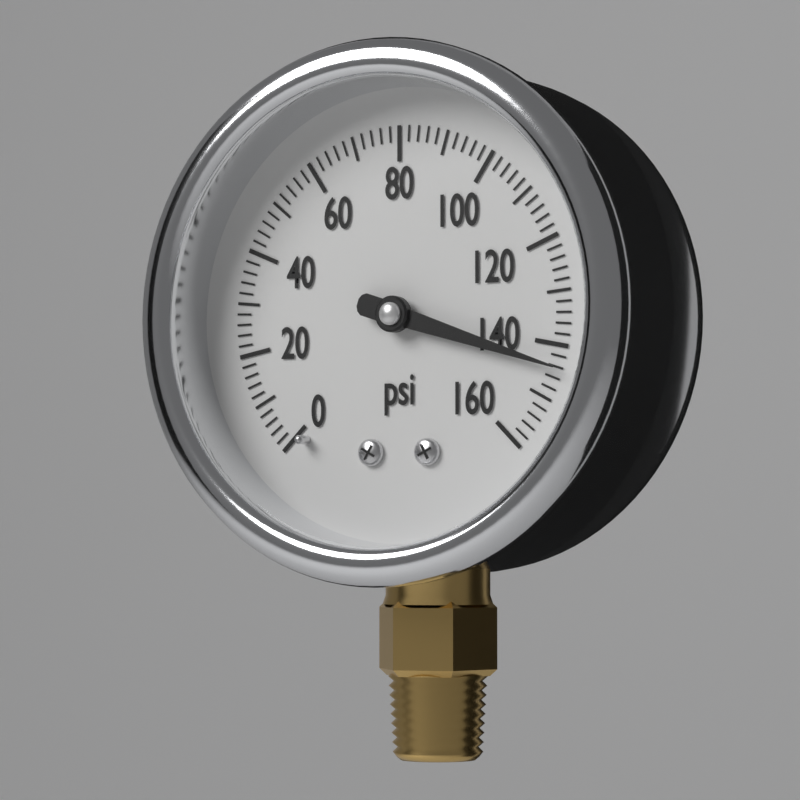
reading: 144 psi
